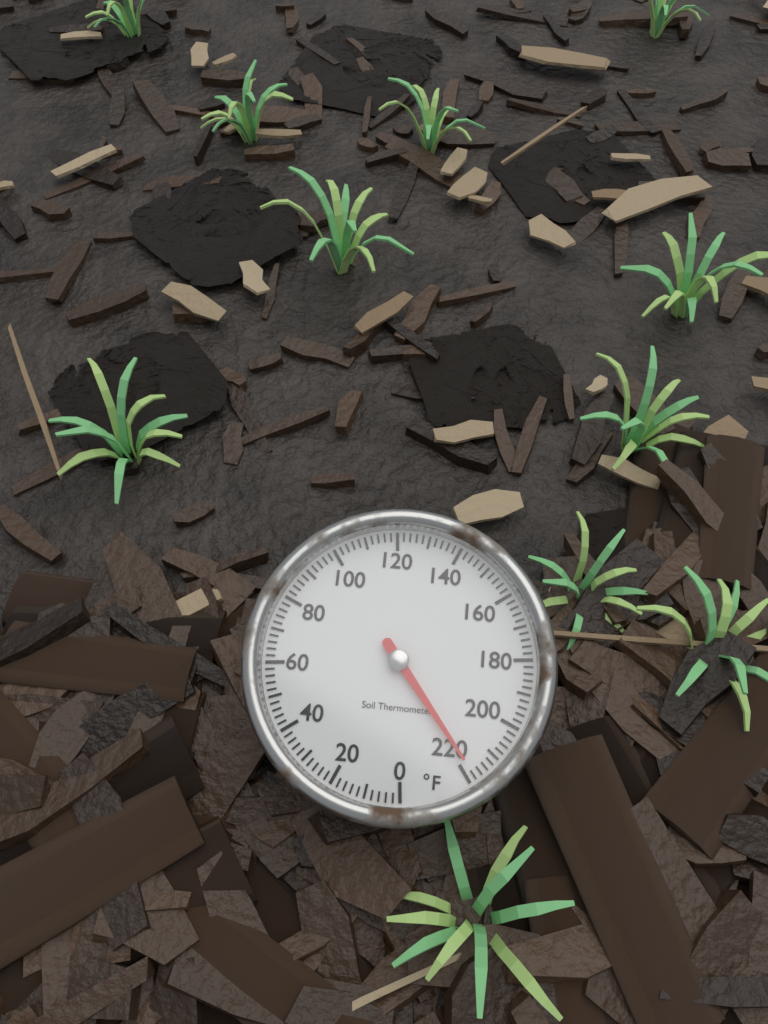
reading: 218 °F
